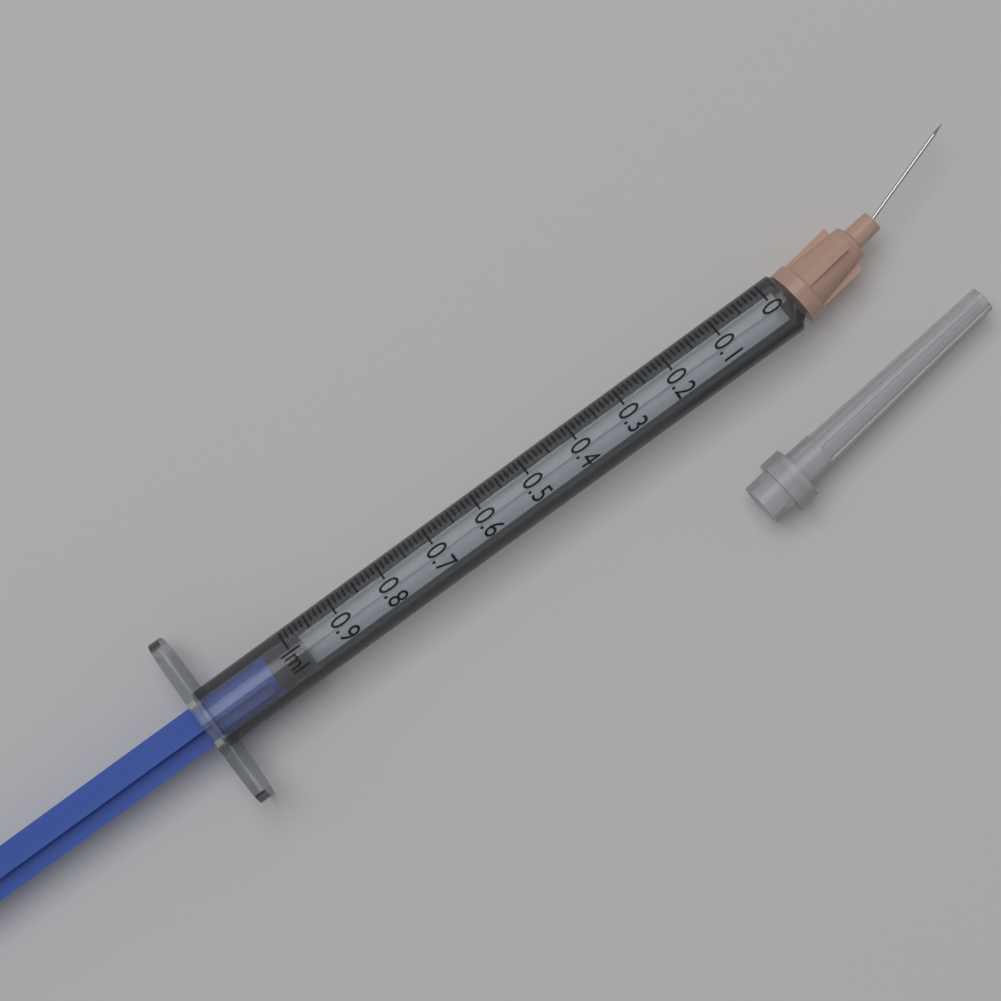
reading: 0.98 ml
